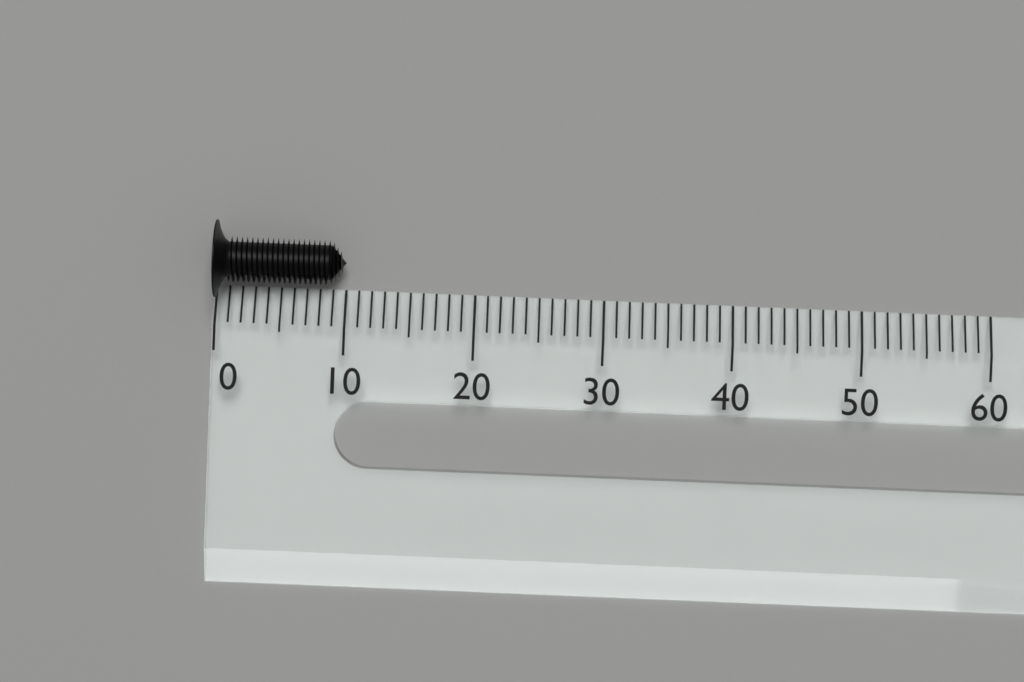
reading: 10 (no unit)
